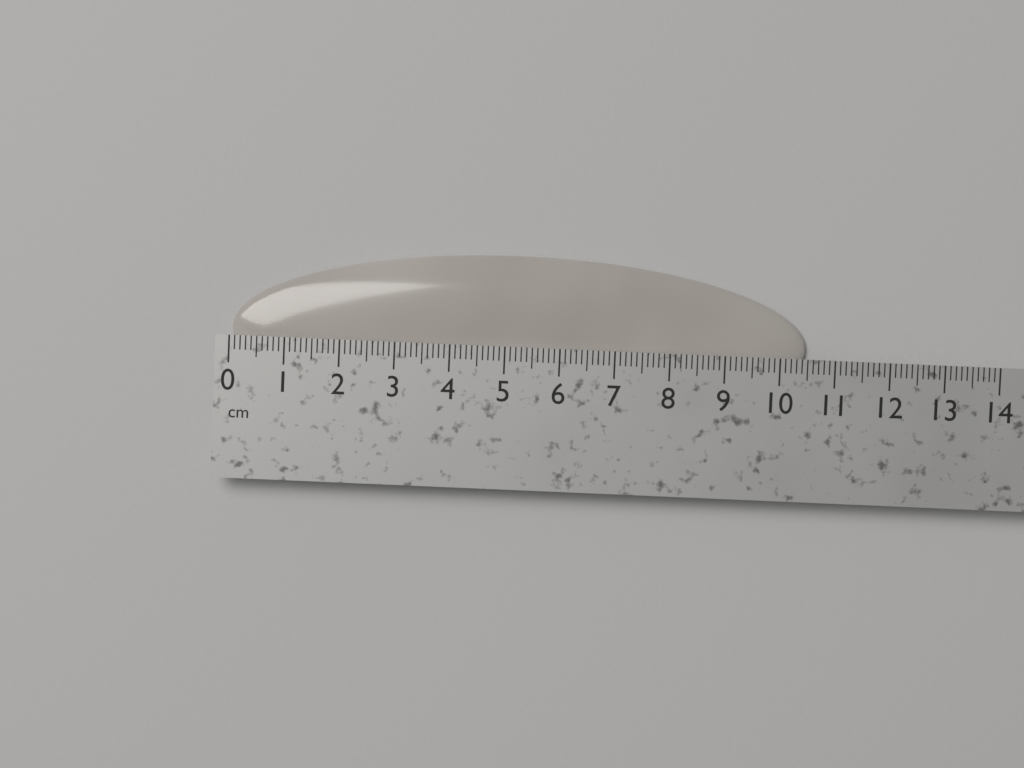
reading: 10.5 cm
